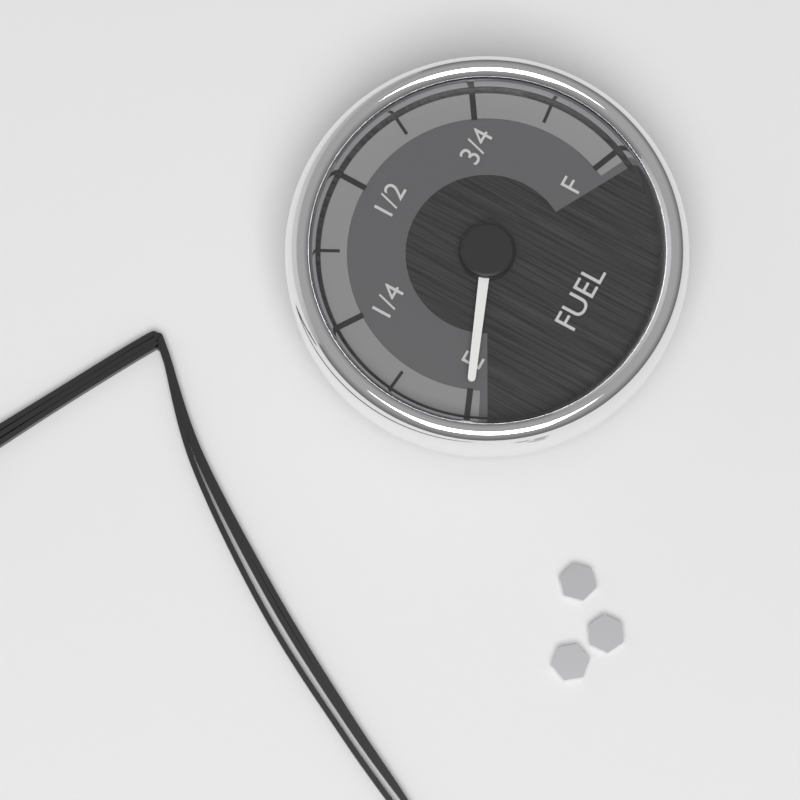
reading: 0.000 (no unit)
